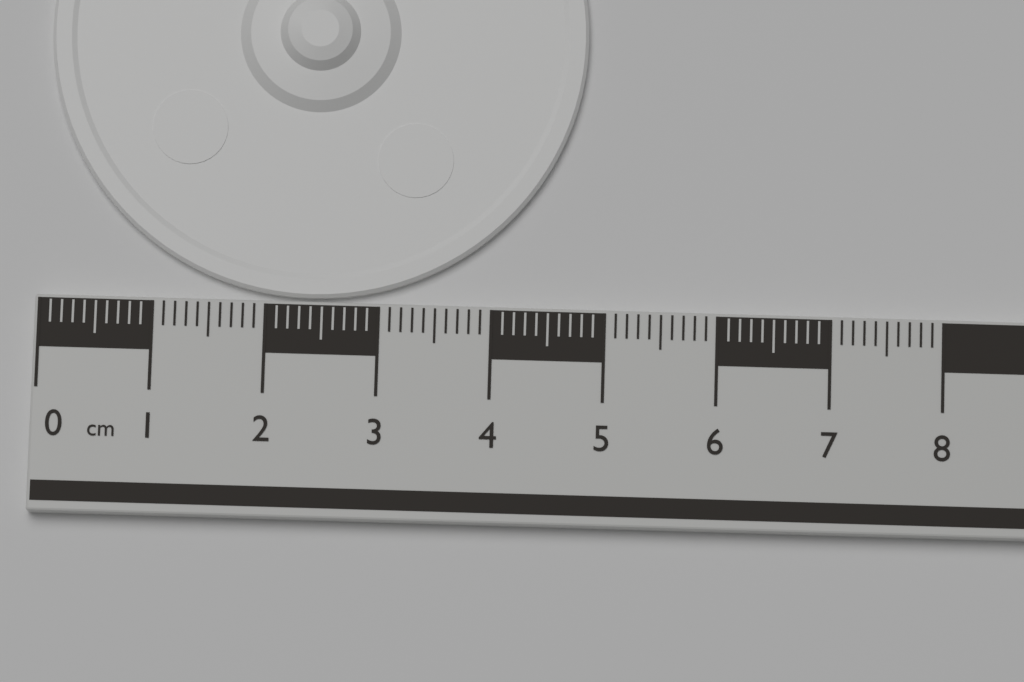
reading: 4.8 cm
